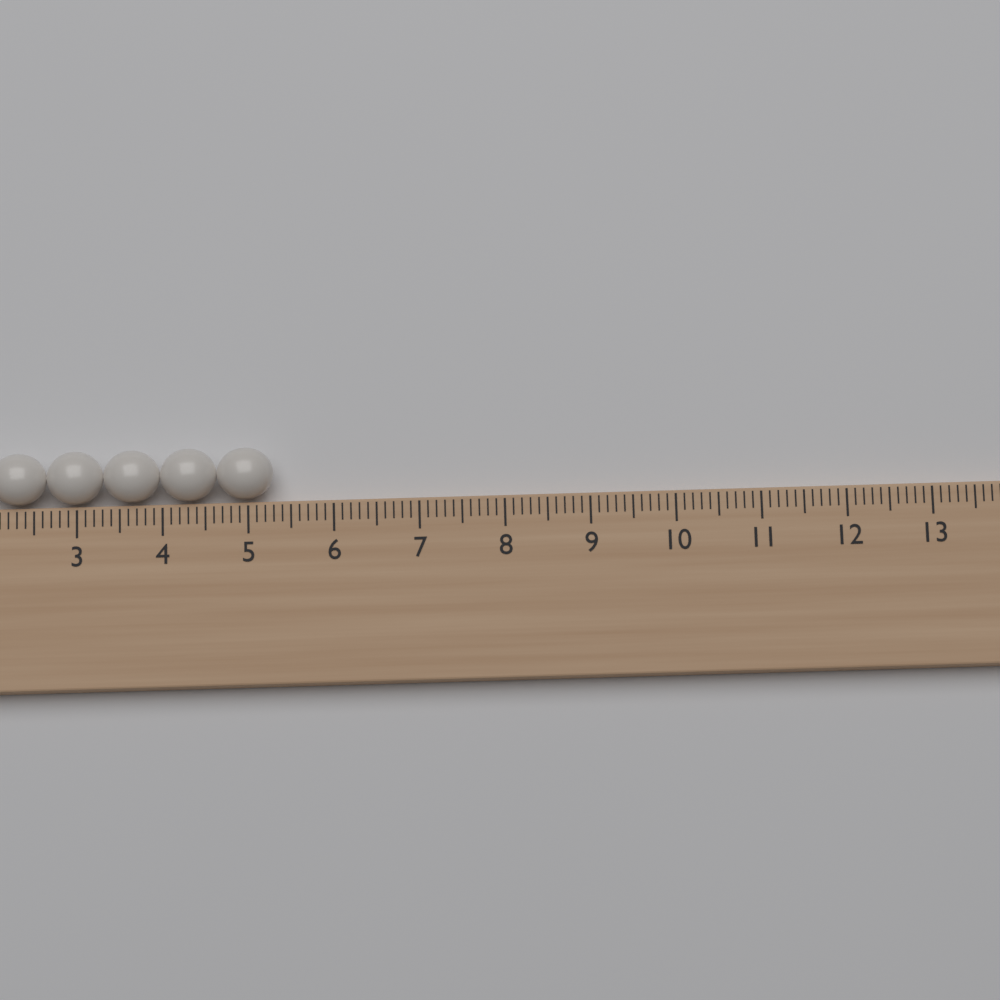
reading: 5.3 (no unit)
